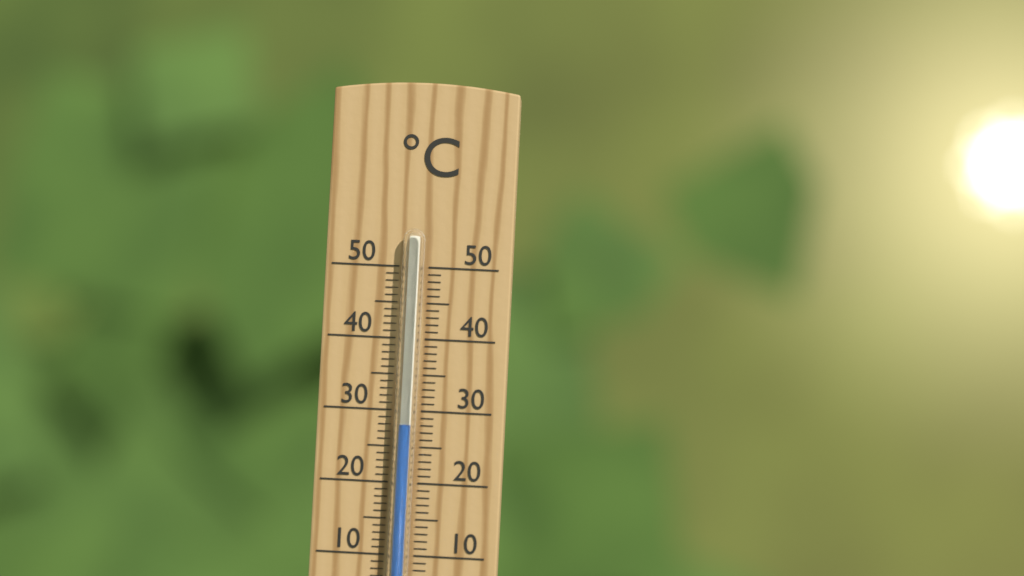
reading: 28 °C
